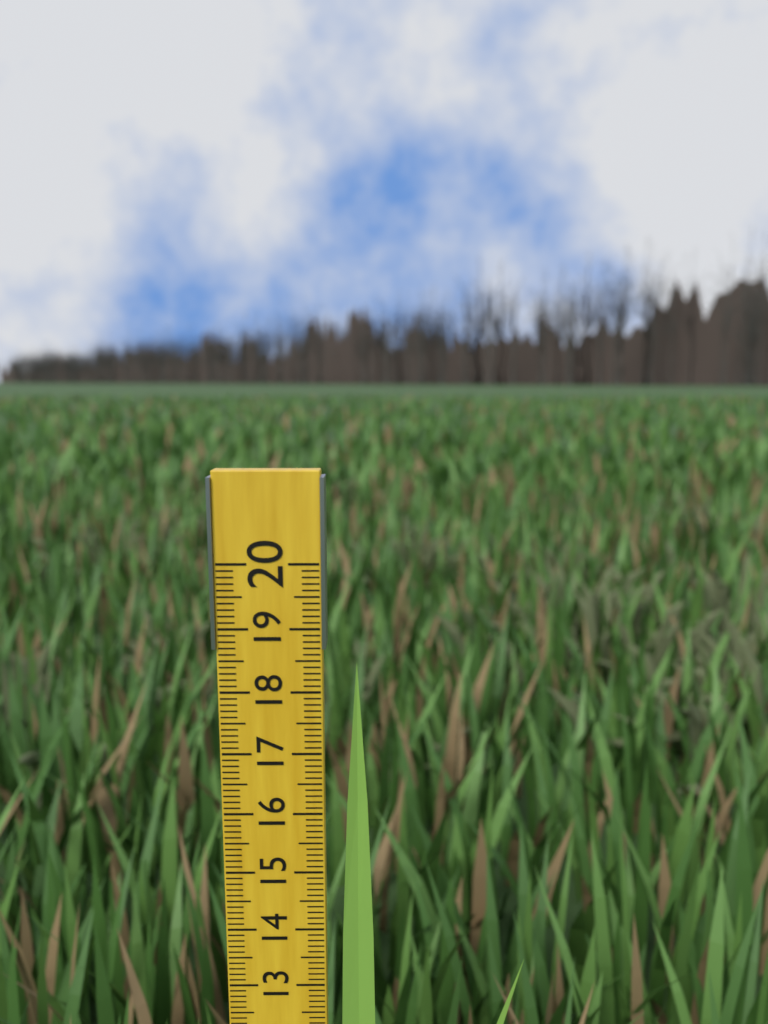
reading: 18.5 (no unit)
